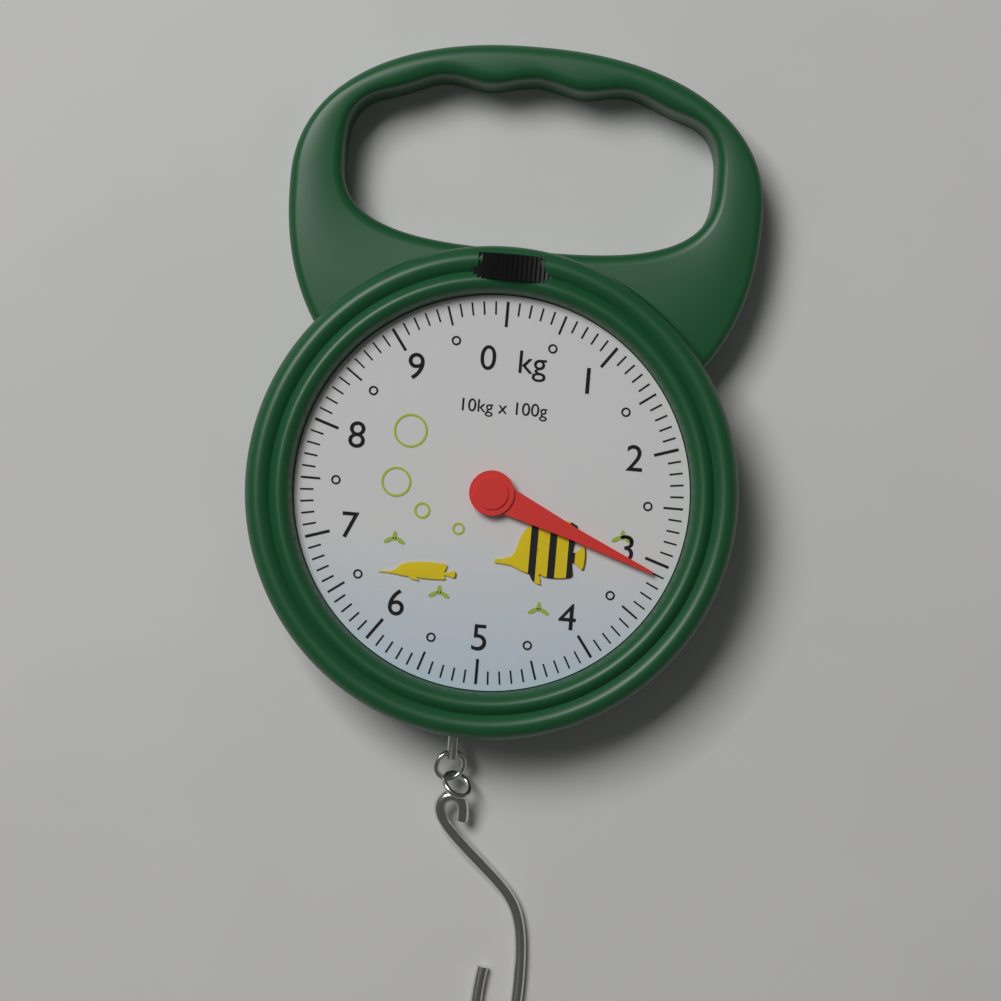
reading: 3.1 kg
